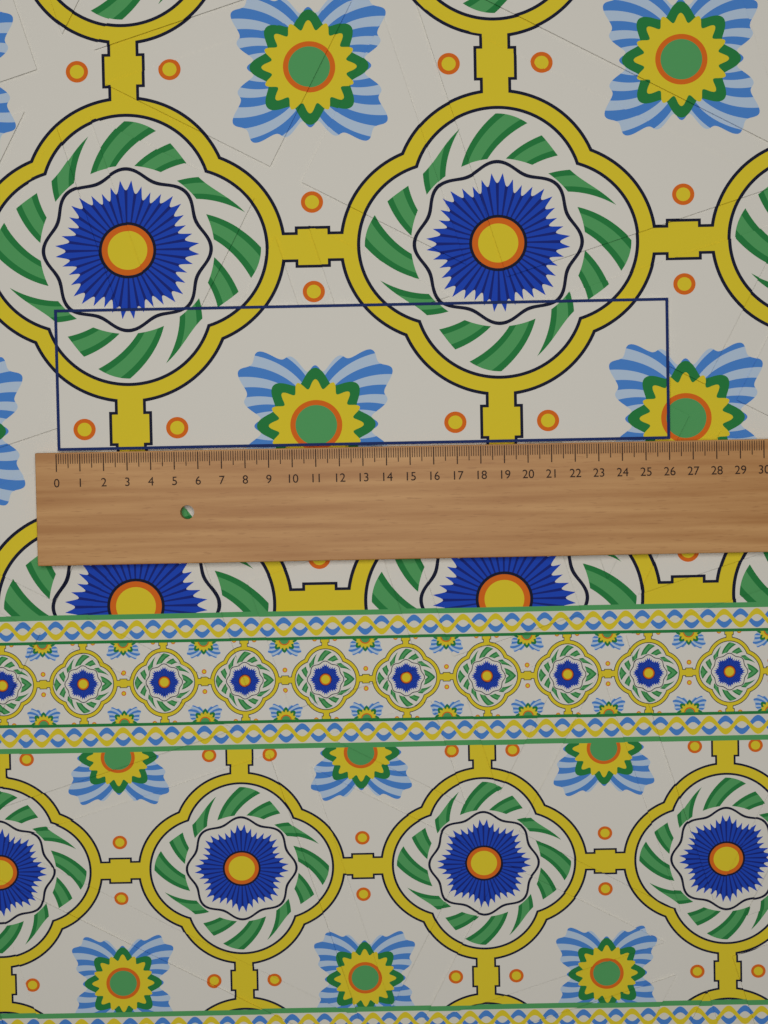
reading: 26.1 (no unit)
